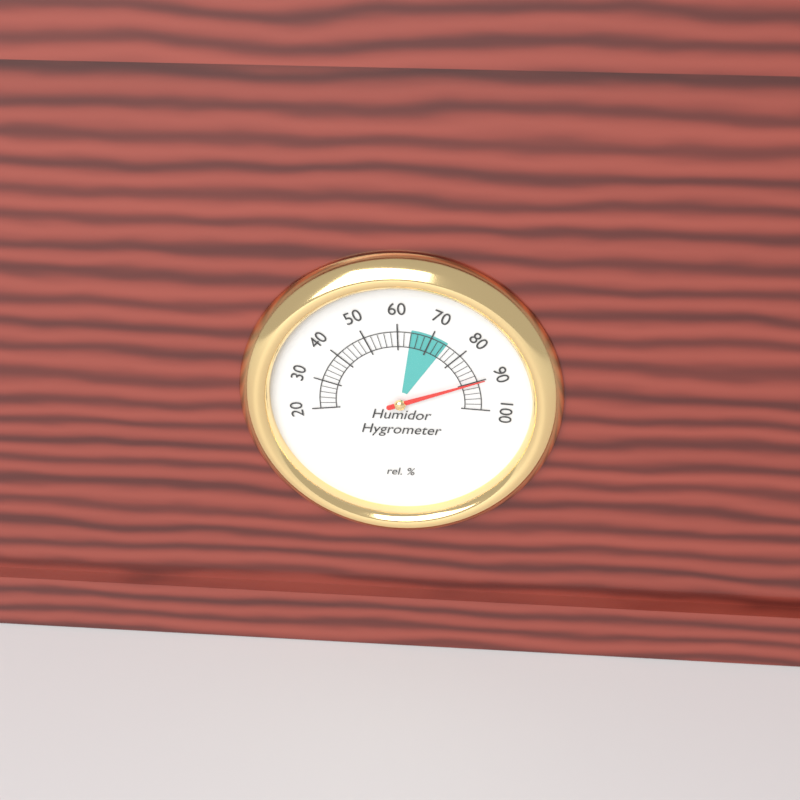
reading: 90 %
